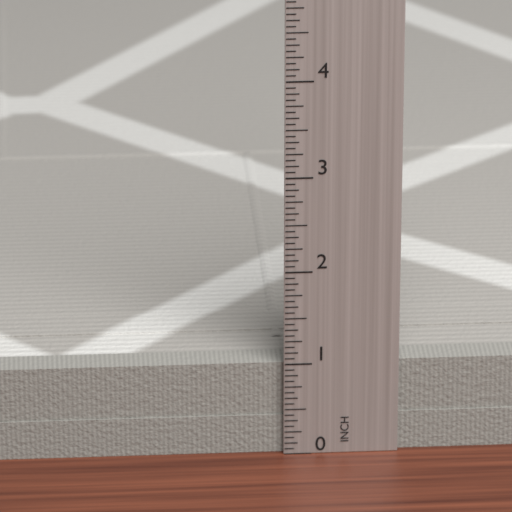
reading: 1.0000 in
